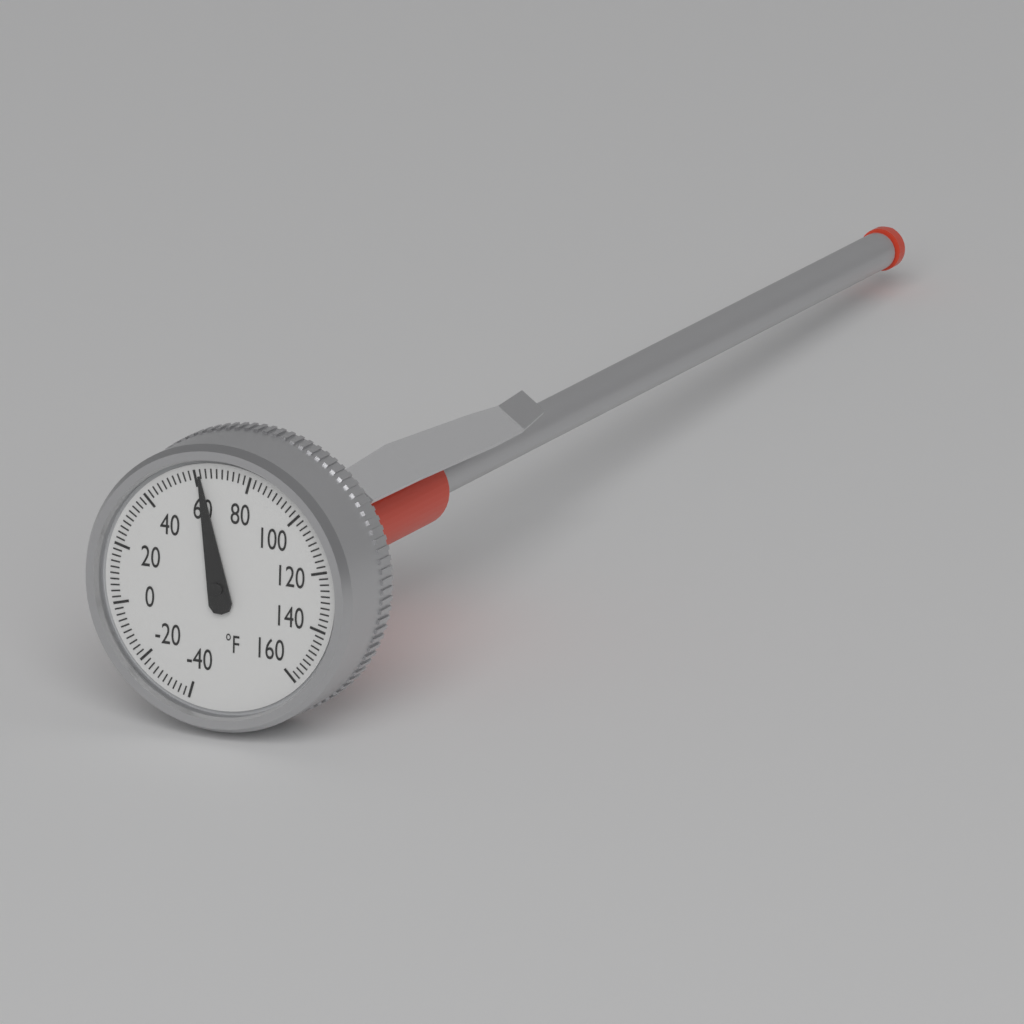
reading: 62 °F
